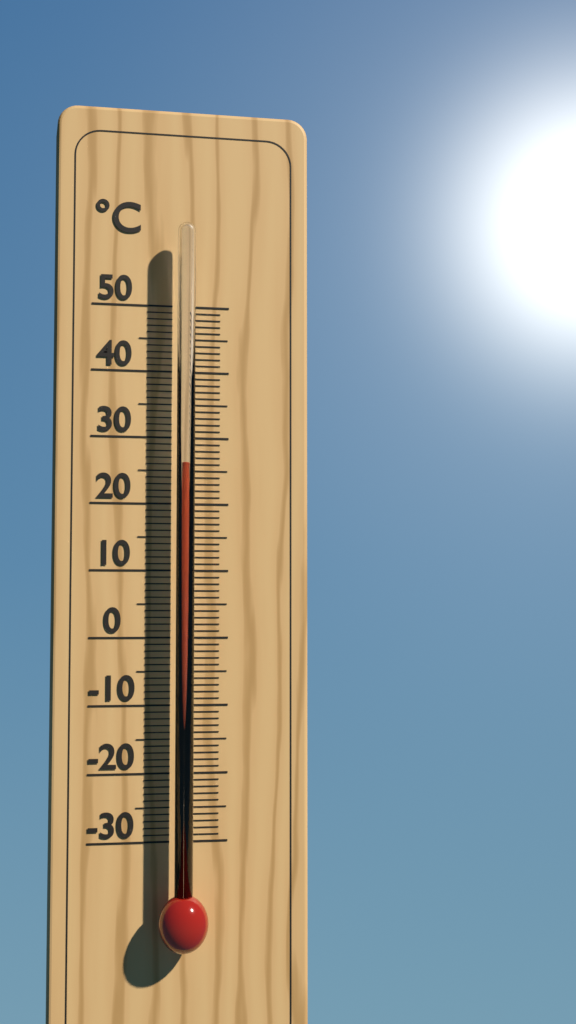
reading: 26 °C
